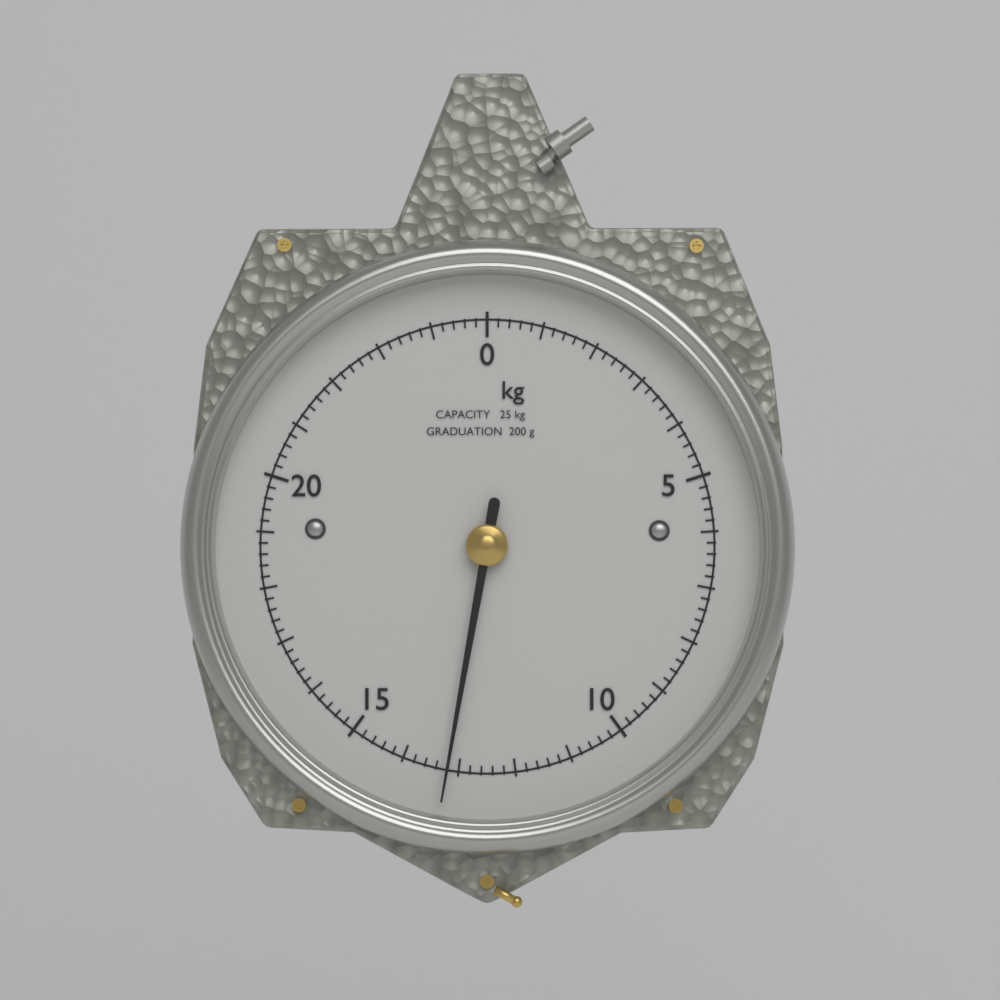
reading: 13.2 kg
